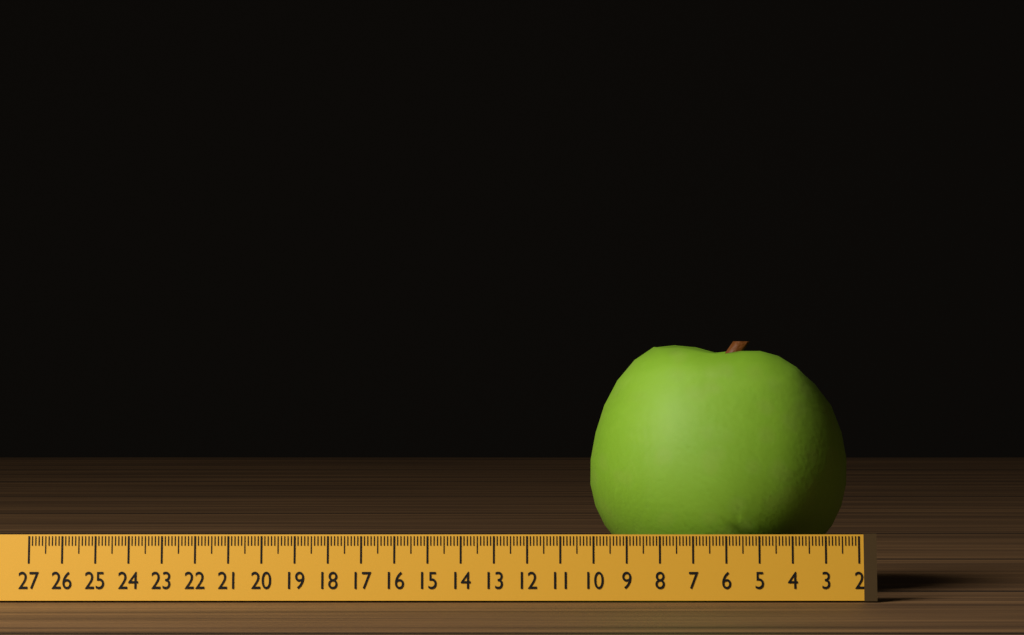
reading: 10.0 (no unit)
